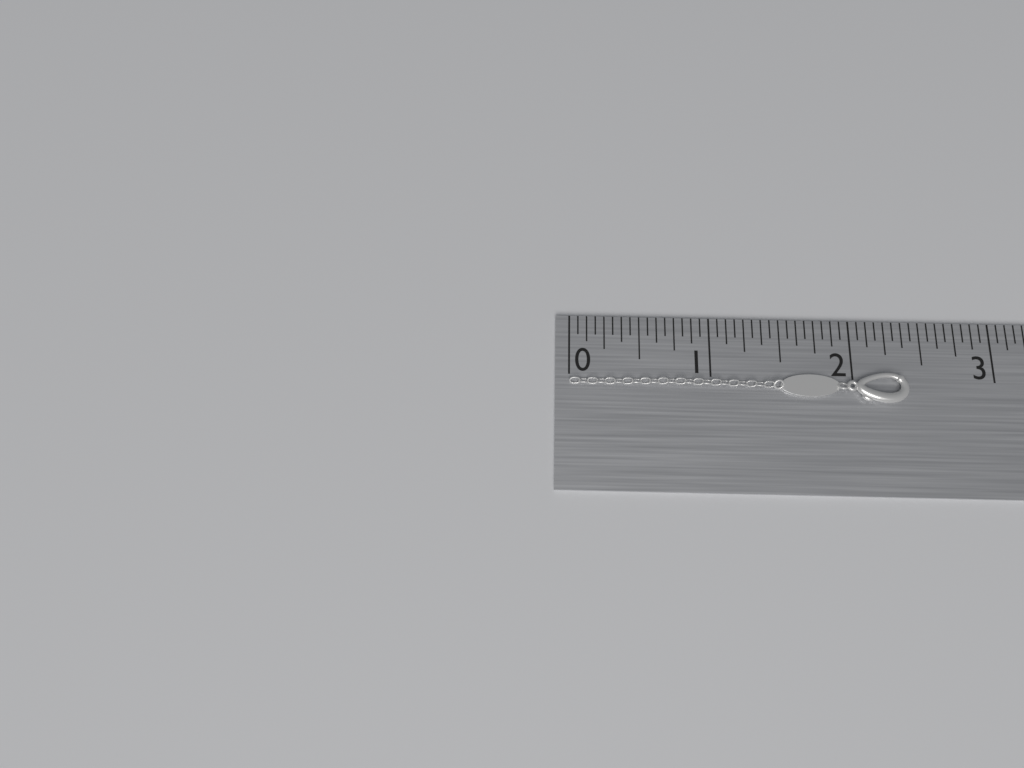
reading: 2.3750 in
